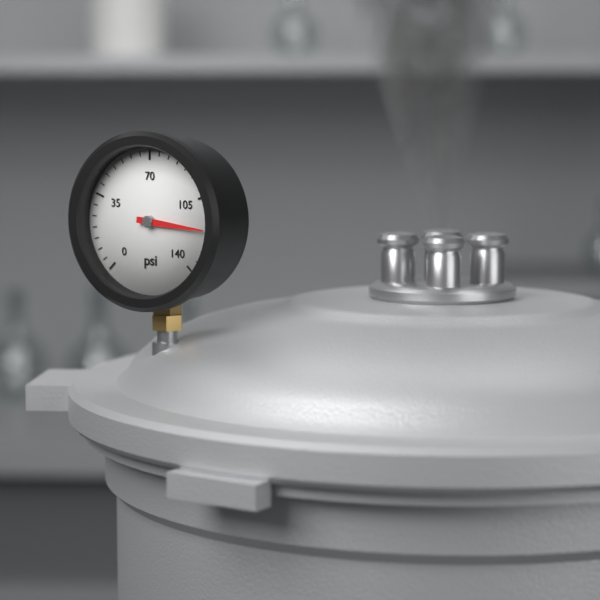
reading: 120 psi
